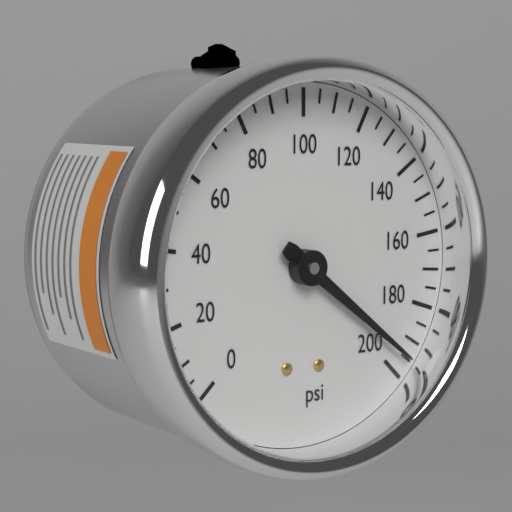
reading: 195 psi
